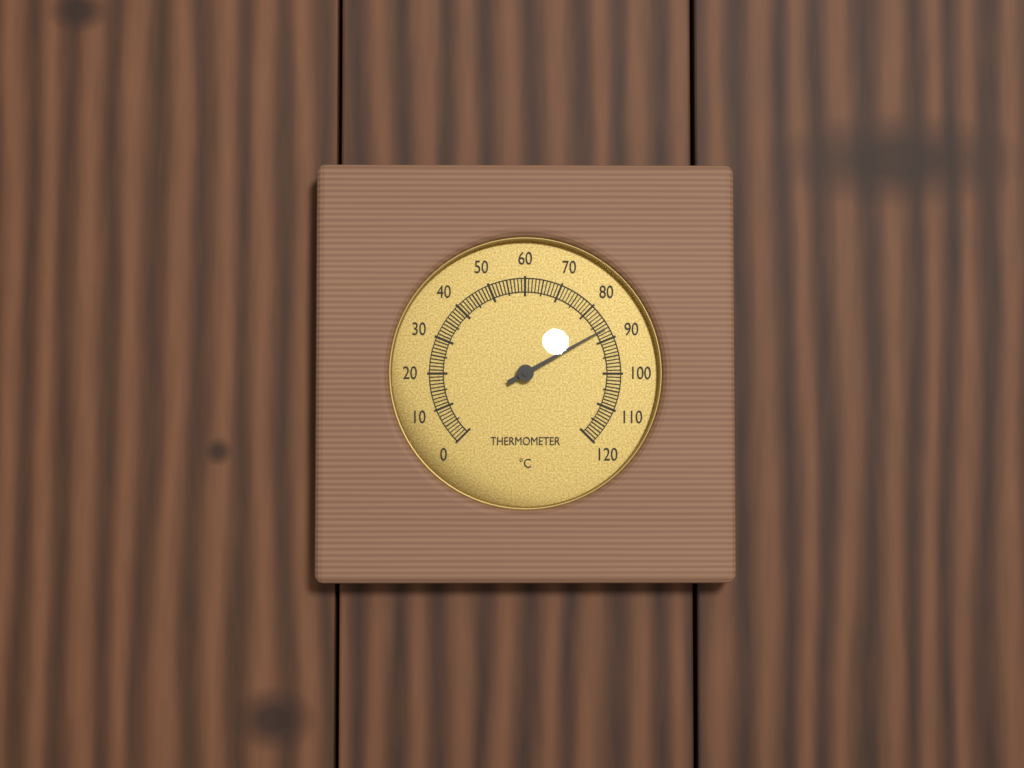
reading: 87 °C
